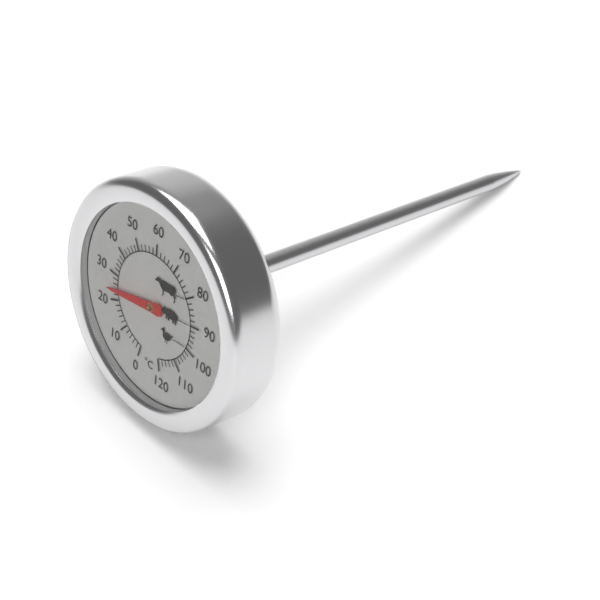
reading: 24 °C
